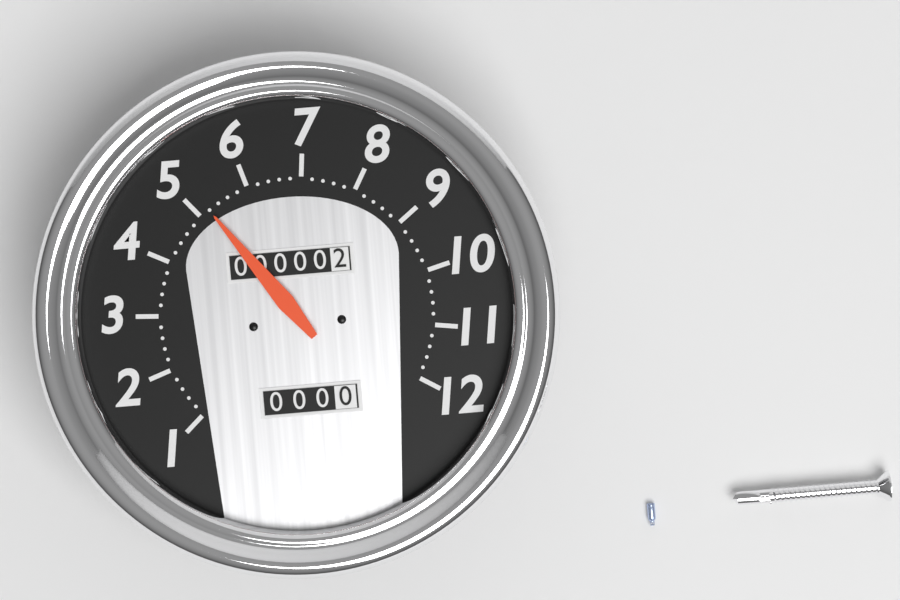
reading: 5.2 (no unit)
